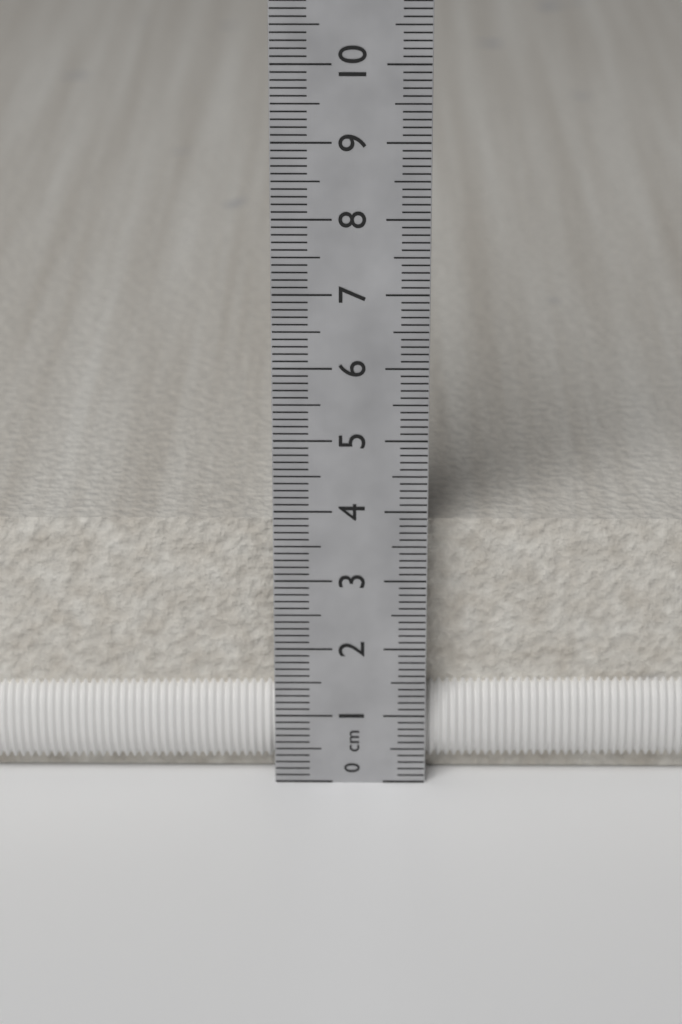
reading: 3.7 cm
